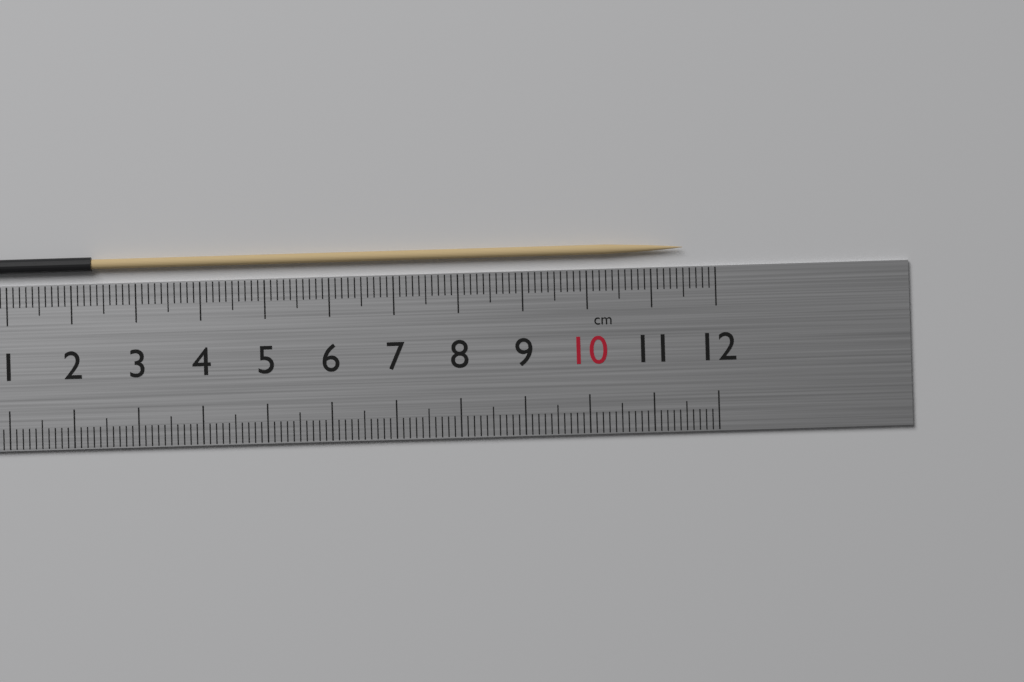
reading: 11.5 cm
